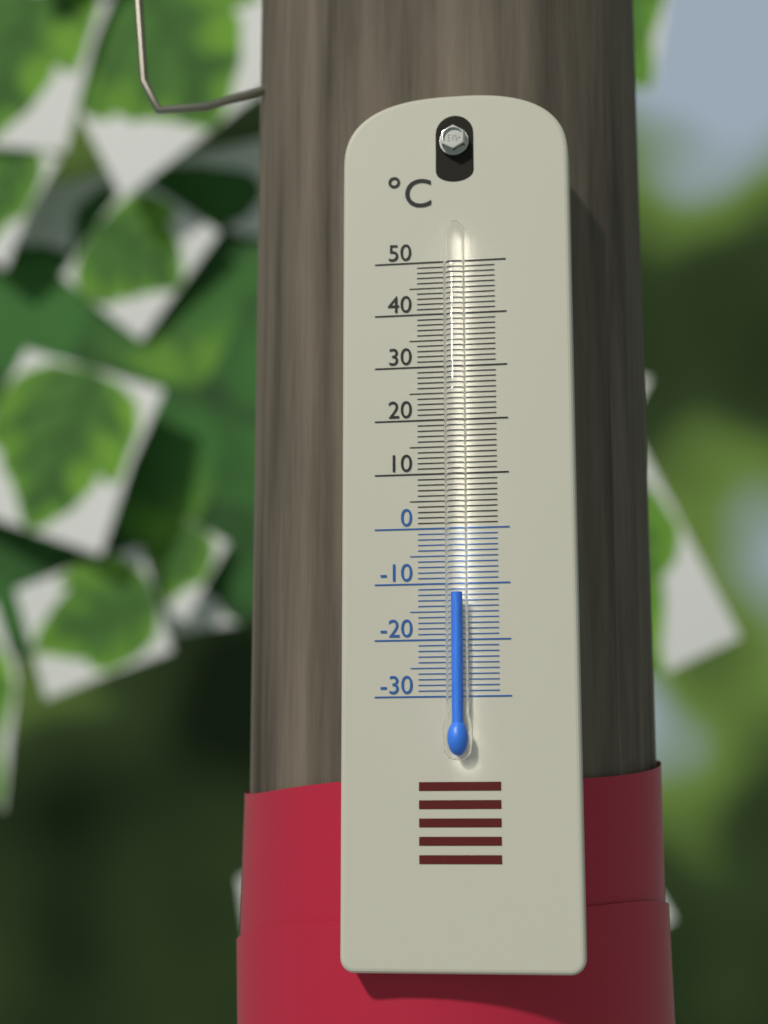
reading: -12 °C
